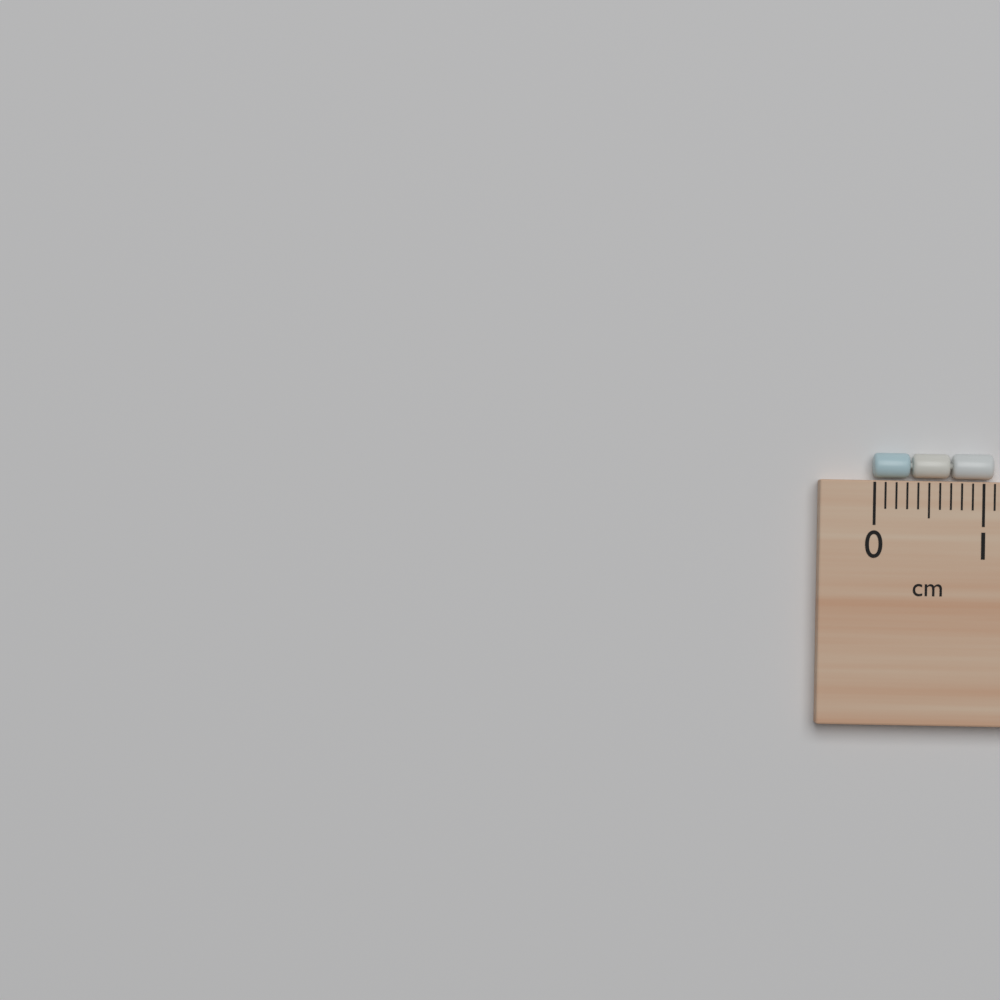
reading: 1.1 cm
